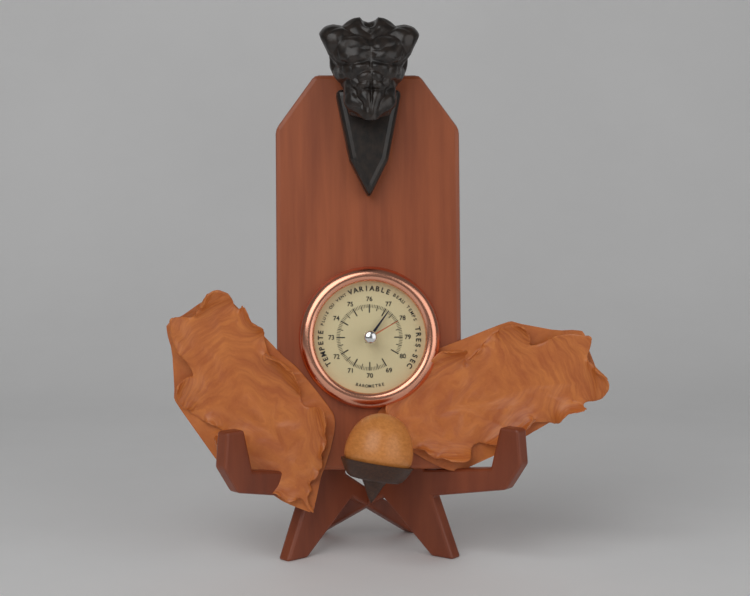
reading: 77.2 (no unit)
